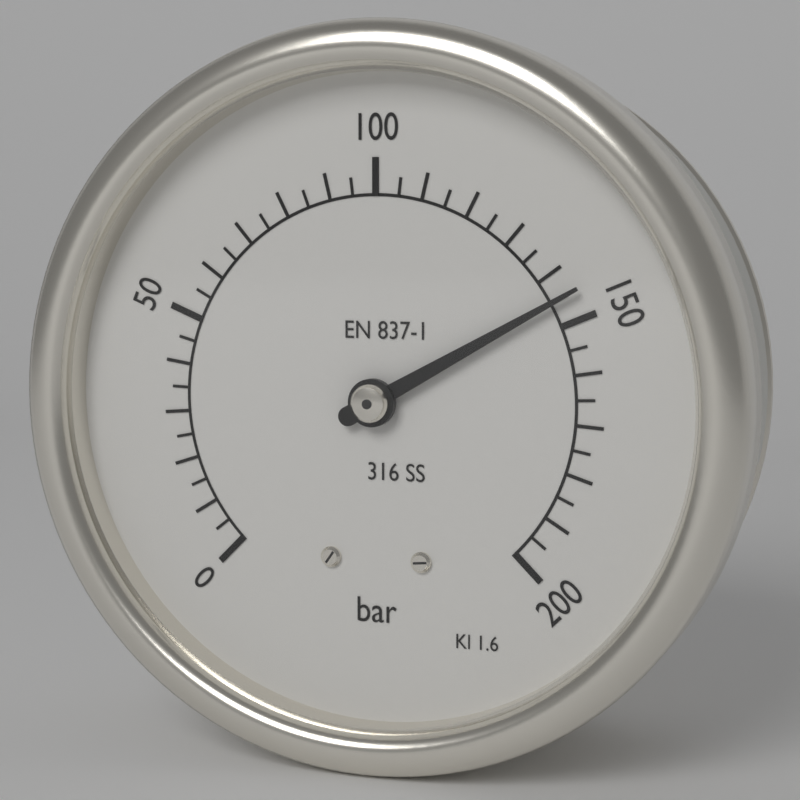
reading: 145 bar
